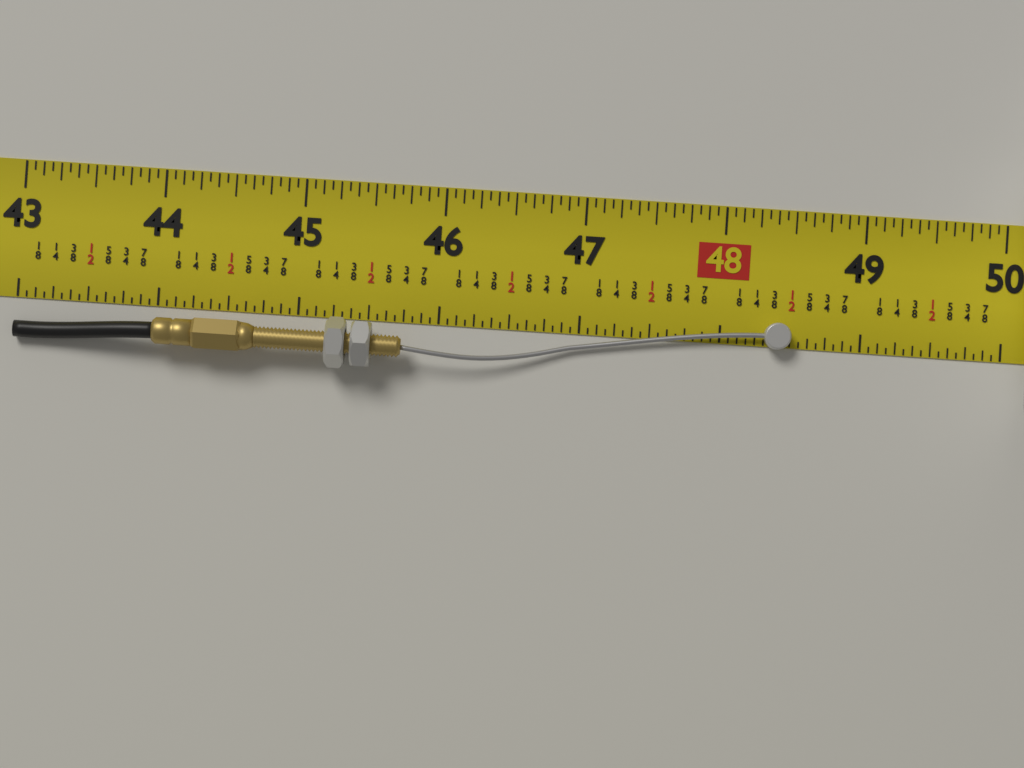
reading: 48.5000 in
